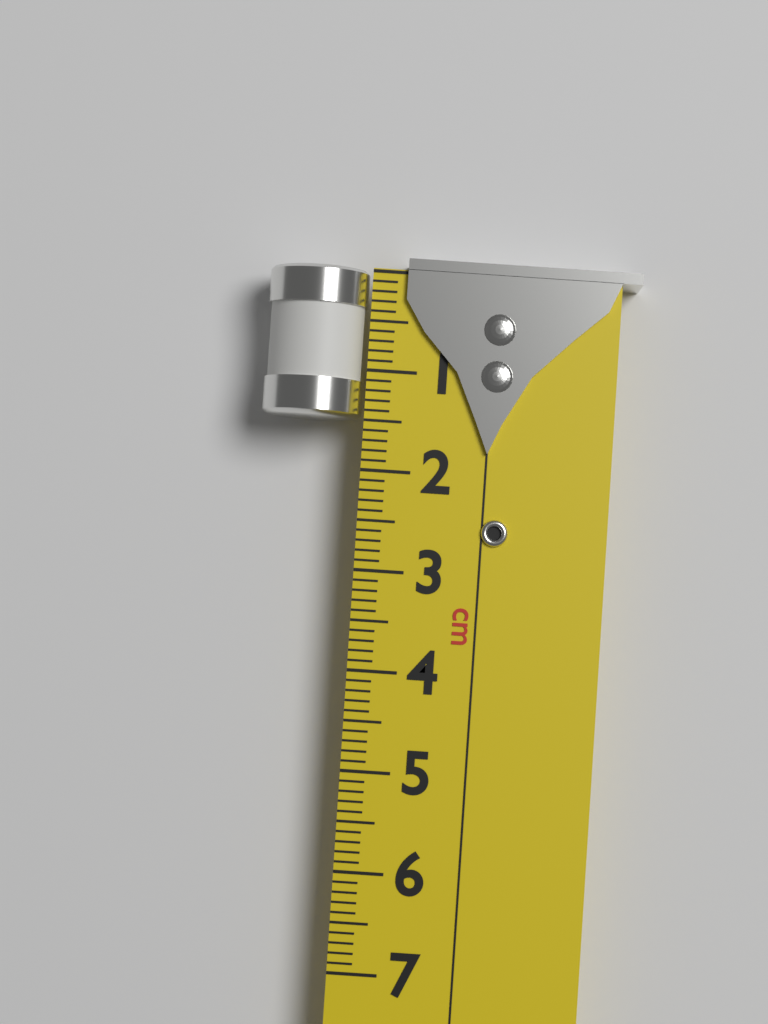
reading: 1.5 cm
